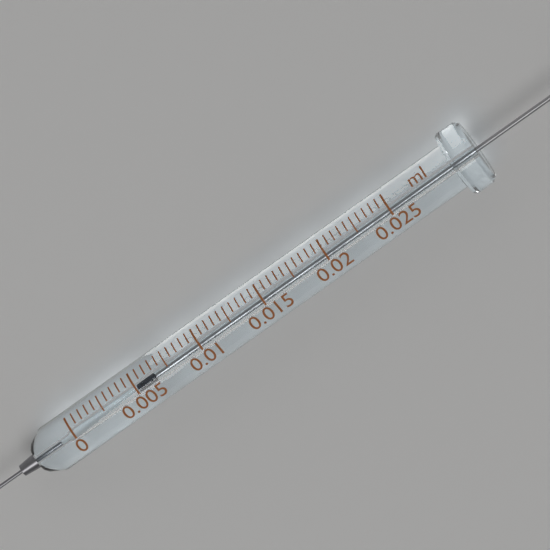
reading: 0.0050 ml
